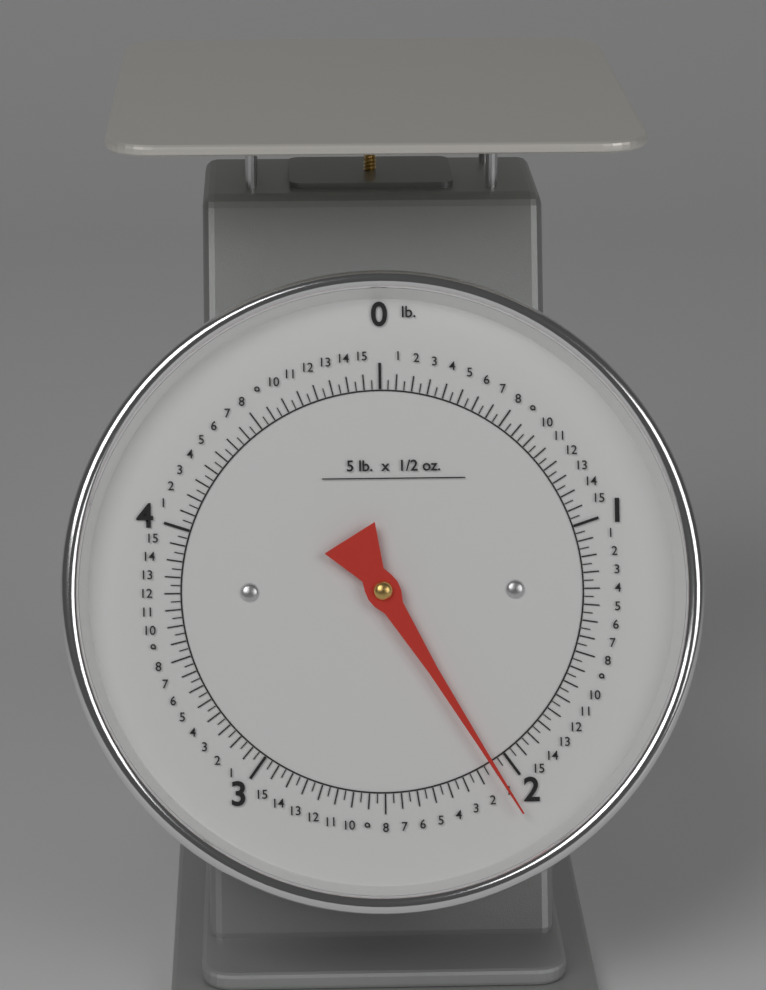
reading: 2.06250 lb
